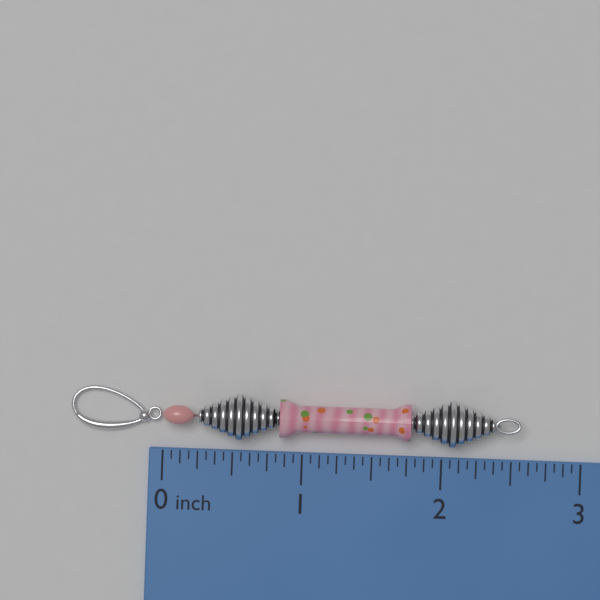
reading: 2.5625 inch
